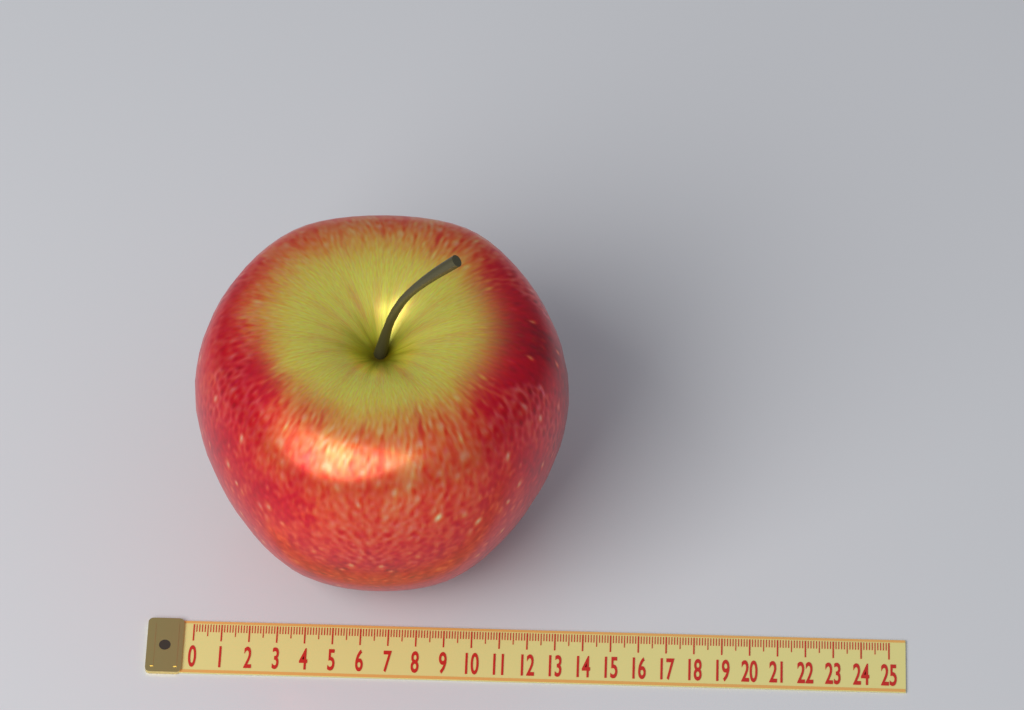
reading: 13.3 (no unit)
